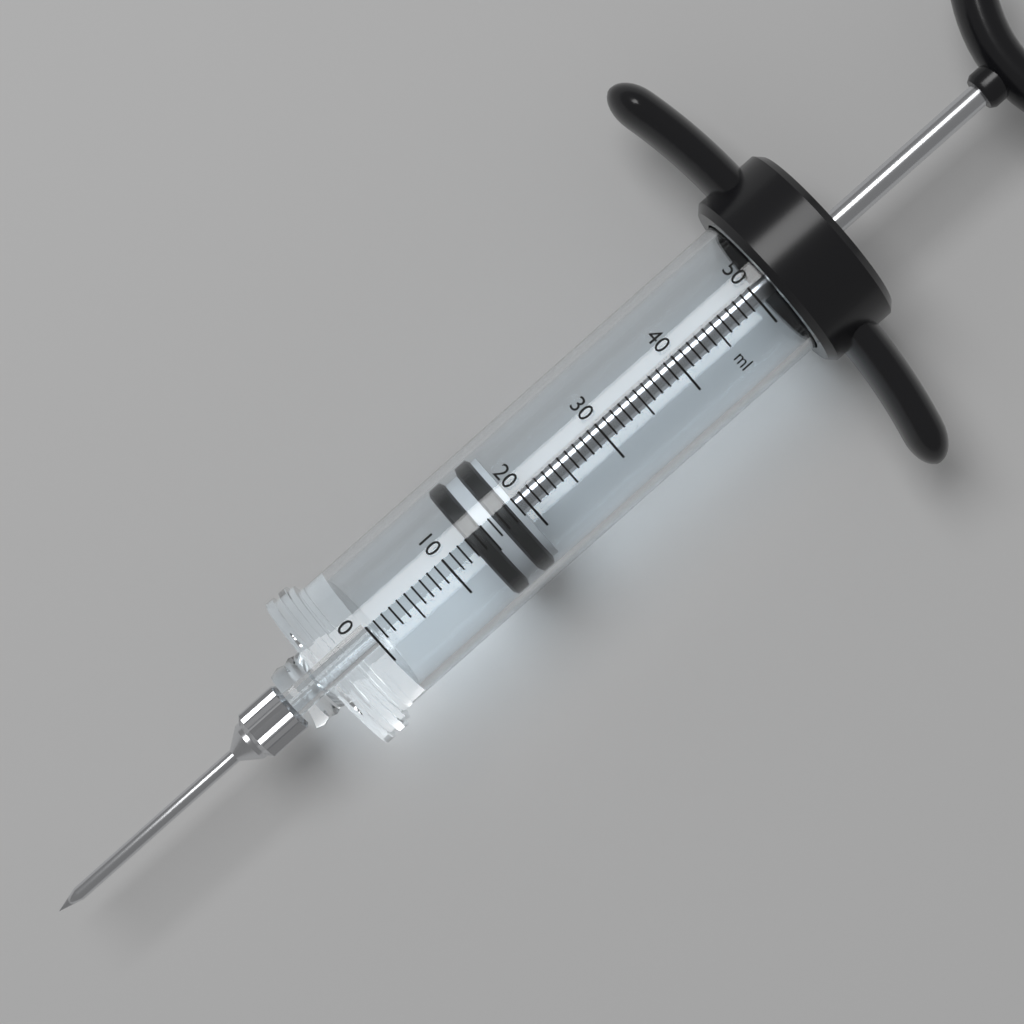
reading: 13 ml
